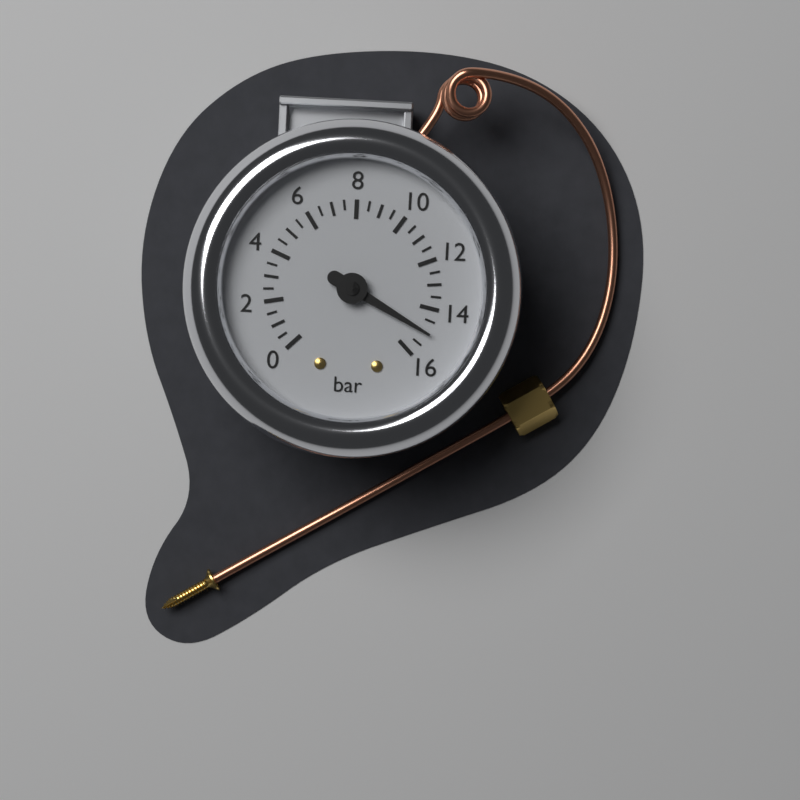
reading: 15.0 bar
